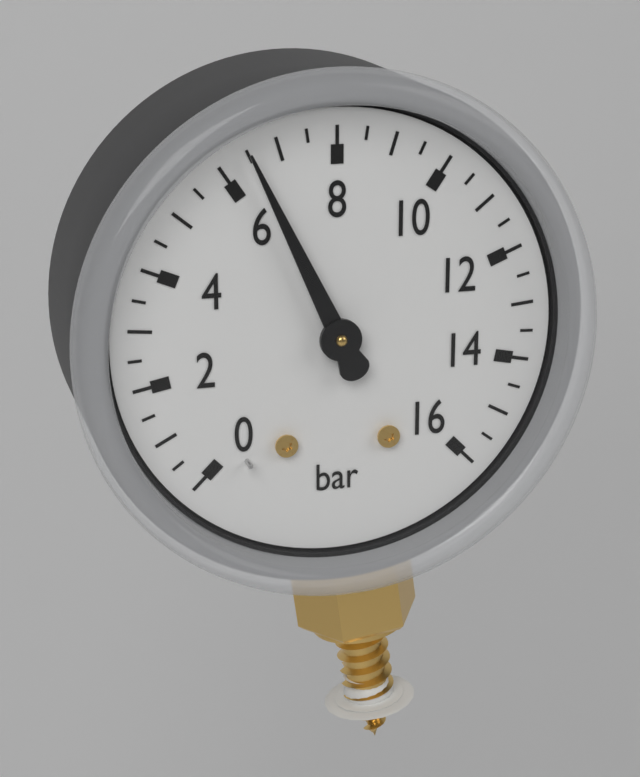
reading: 6.5 bar
